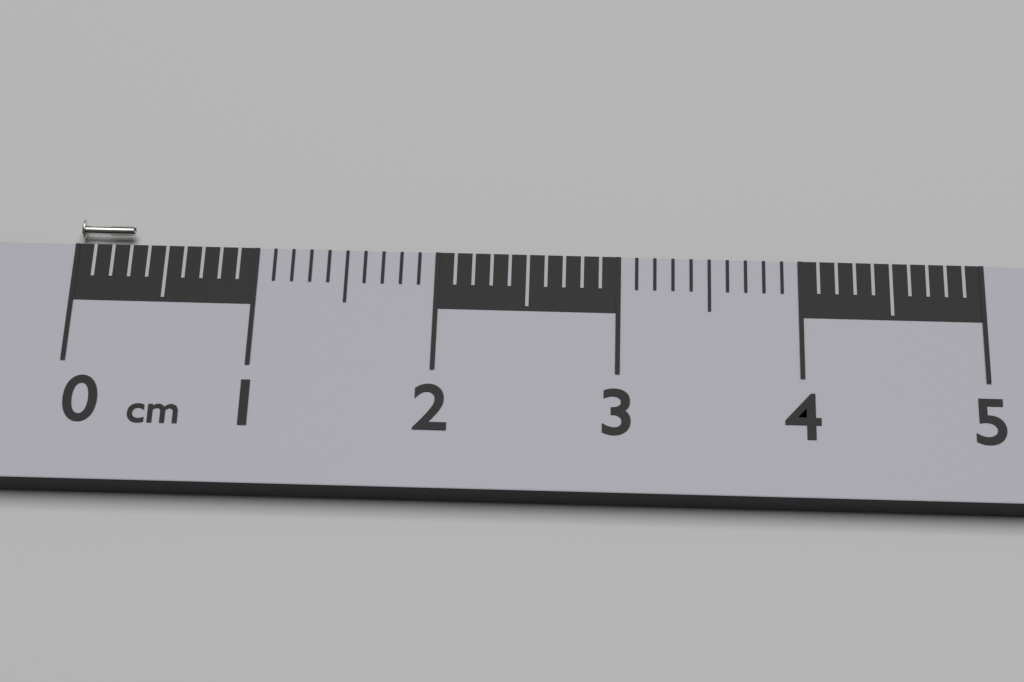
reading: 0.3 cm
